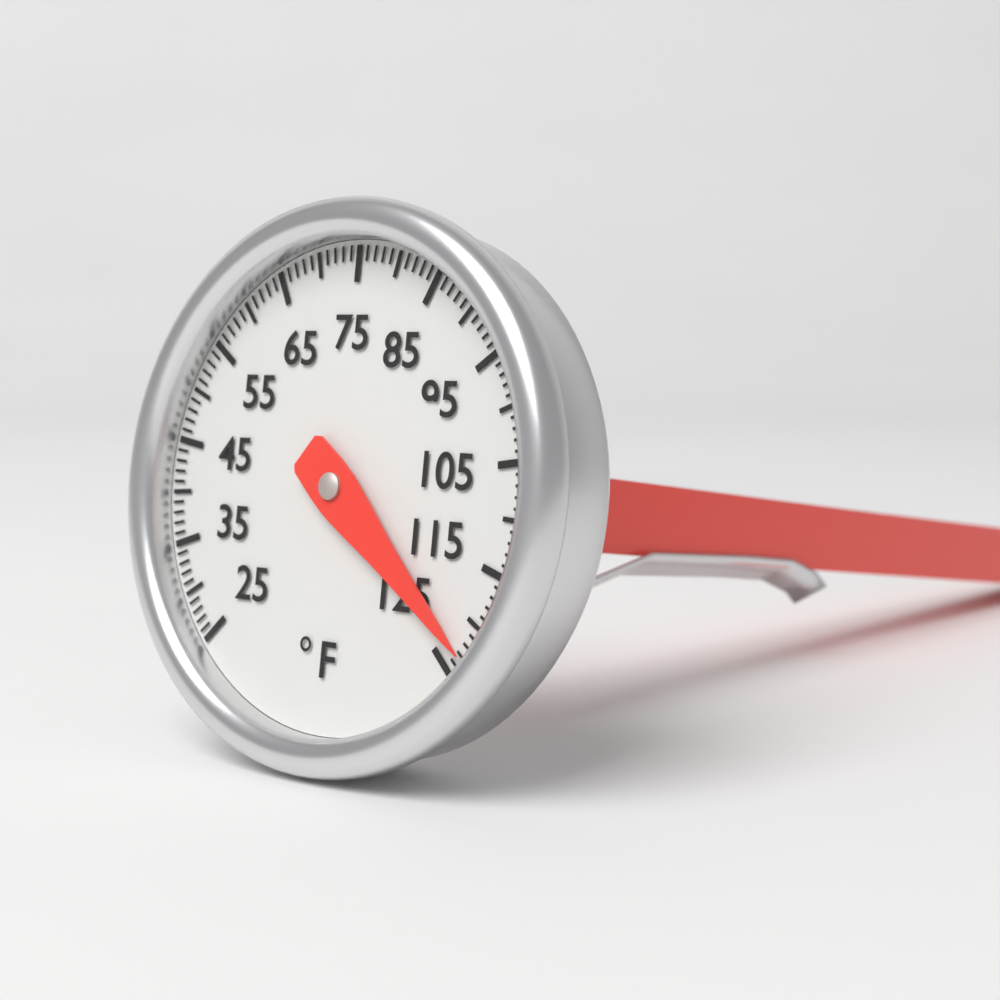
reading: 123 °F
